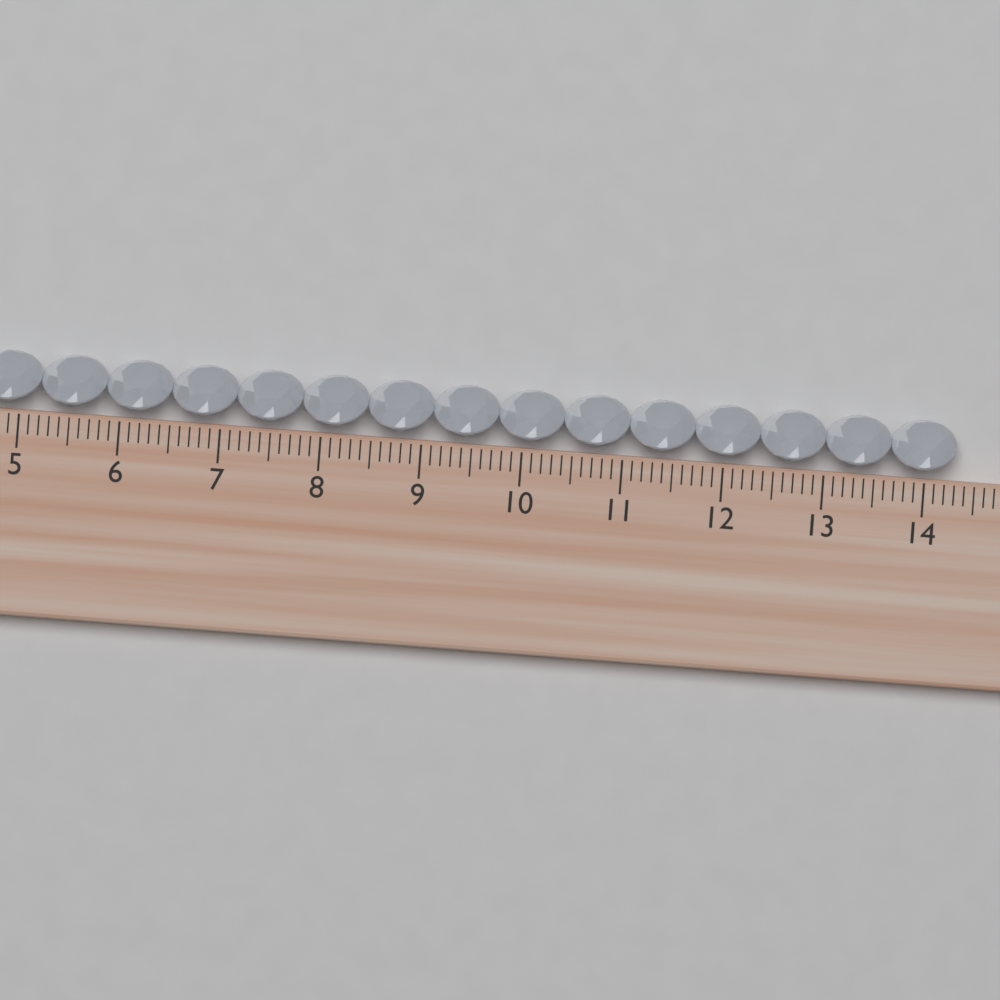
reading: 14.3 cm
